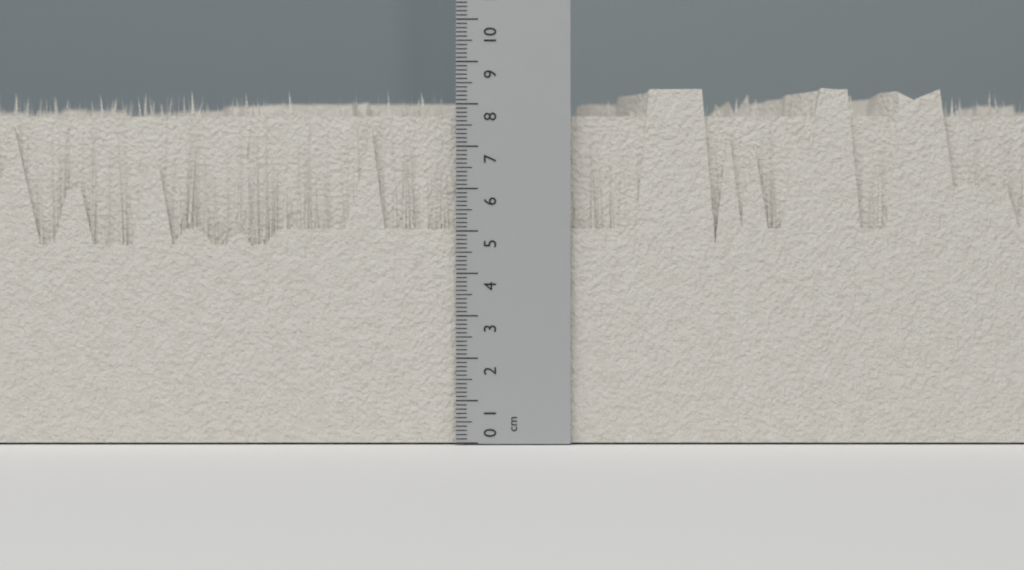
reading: 8.4 cm
